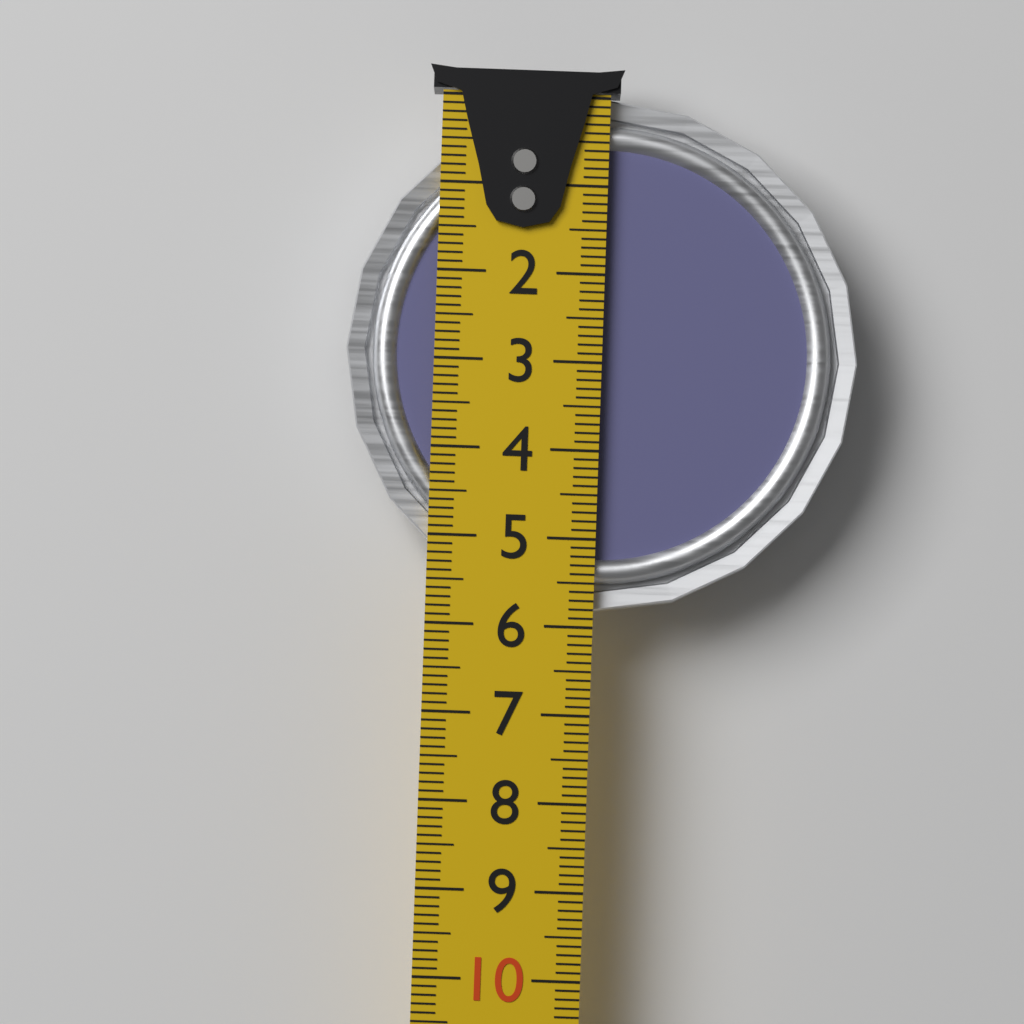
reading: 5.8 cm
